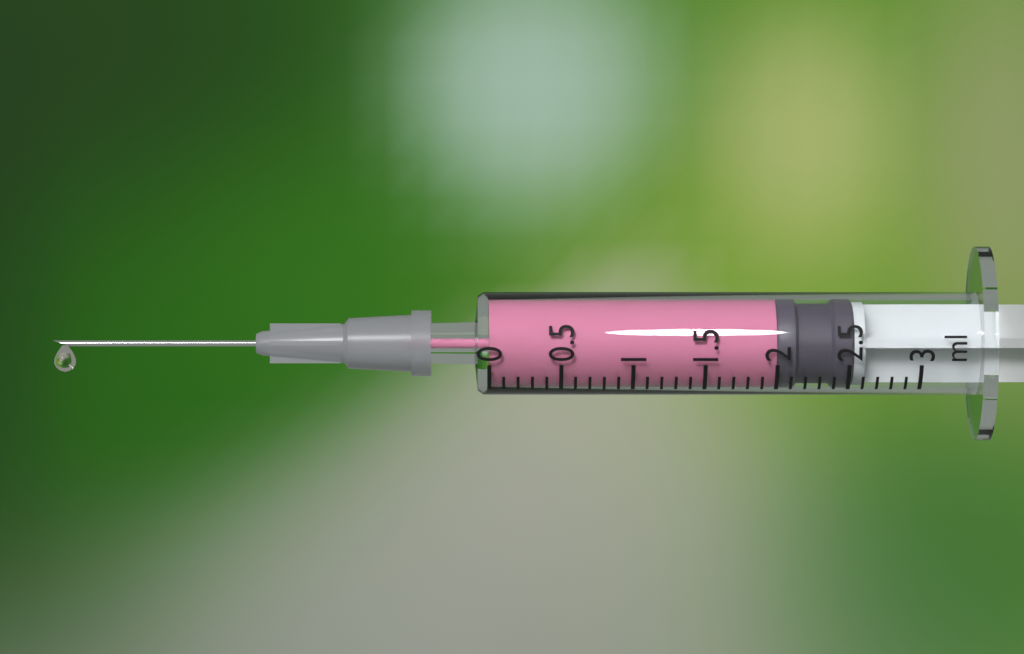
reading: 2.0 ml
